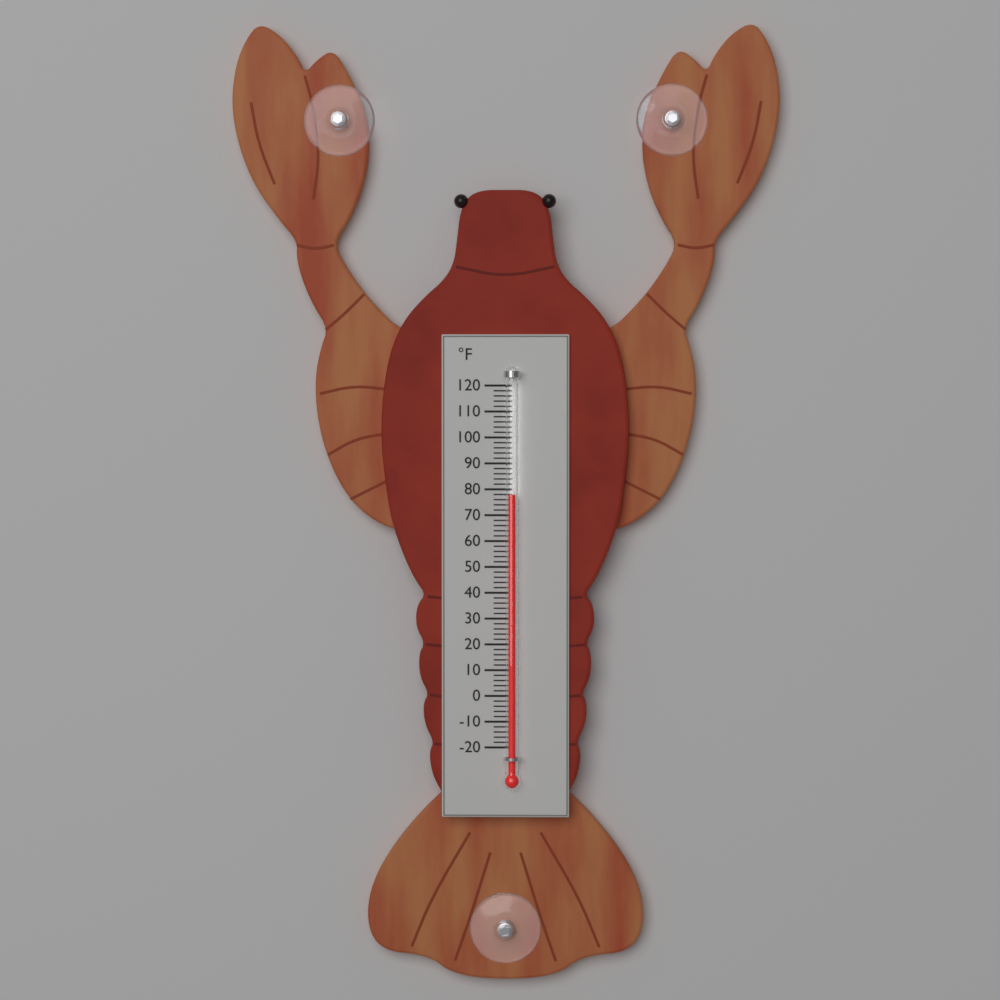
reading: 78 °F
